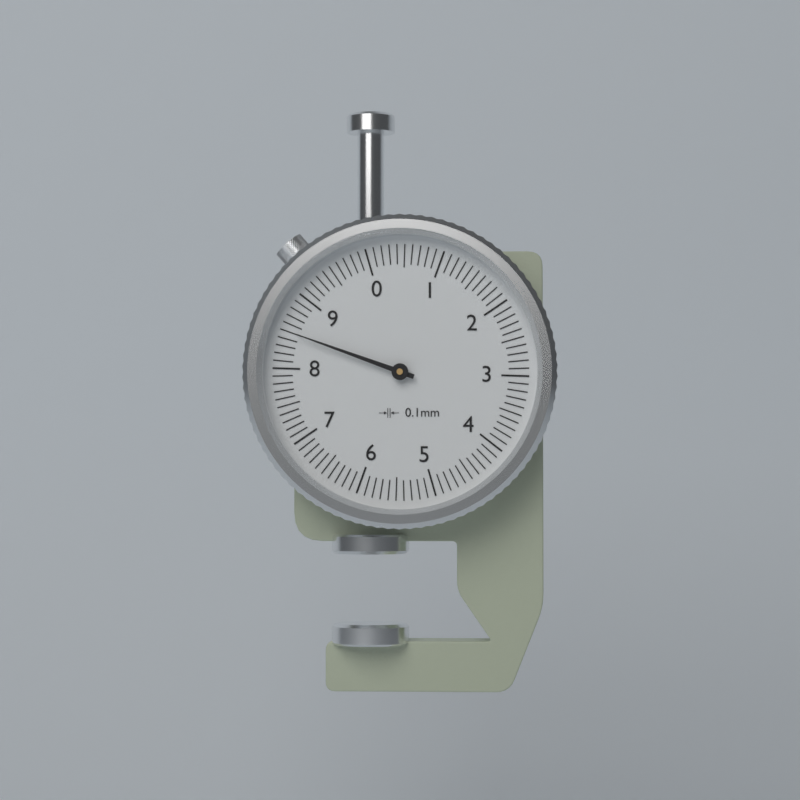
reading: 8.5 mm
